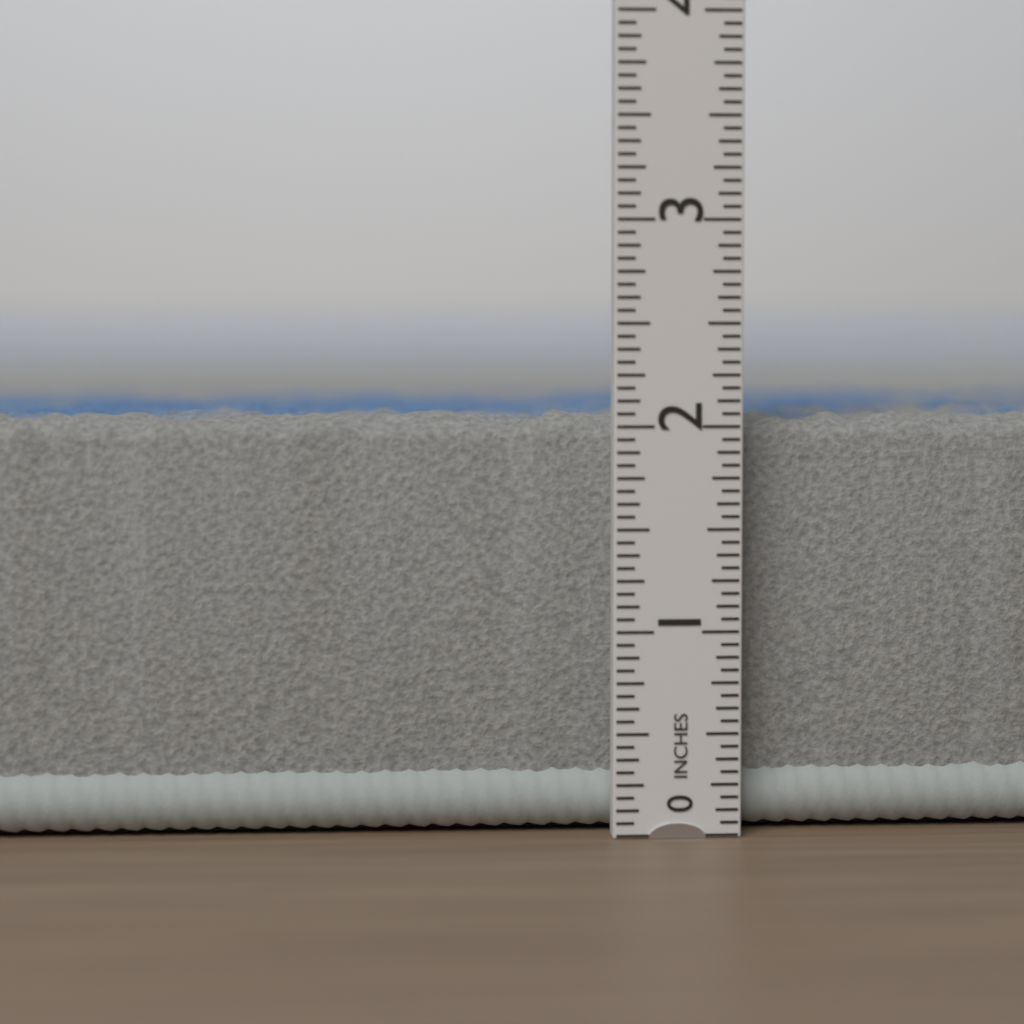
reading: 2.0625 in
